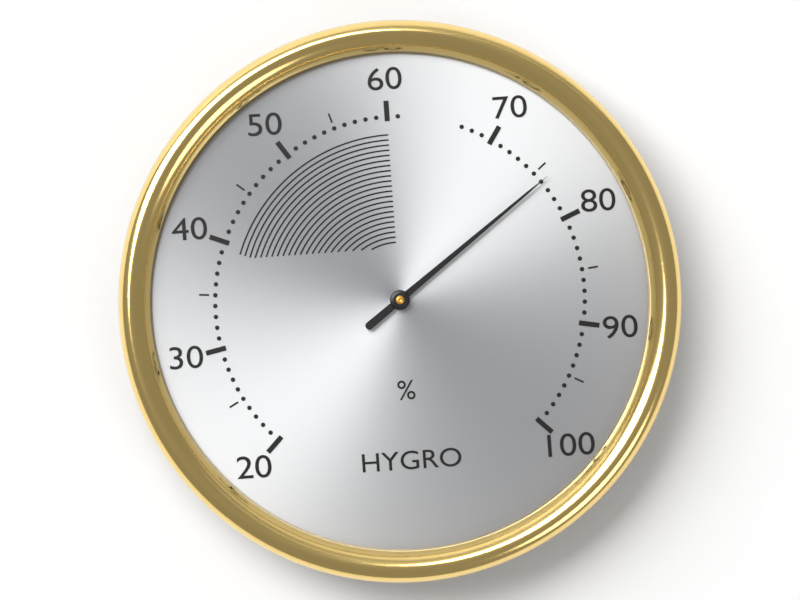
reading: 76 %
